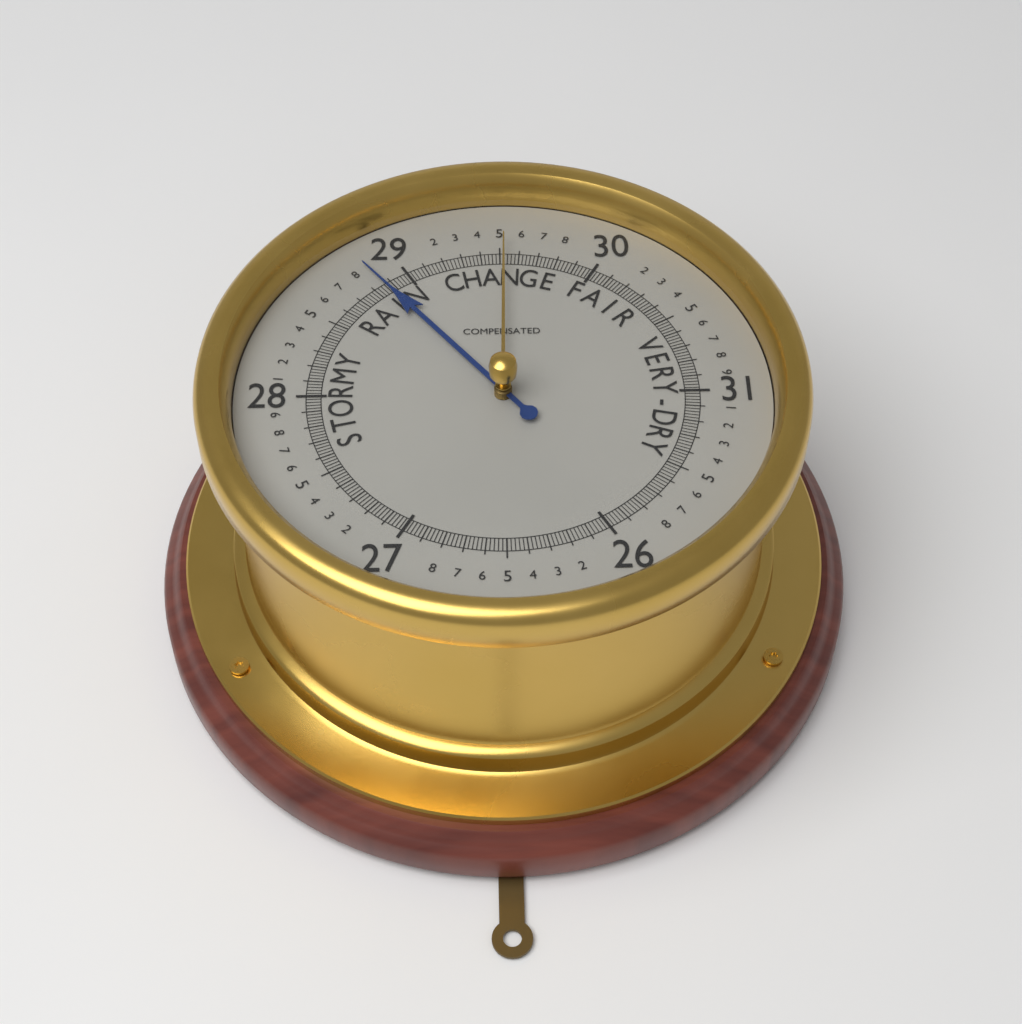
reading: 28.86 (no unit)
